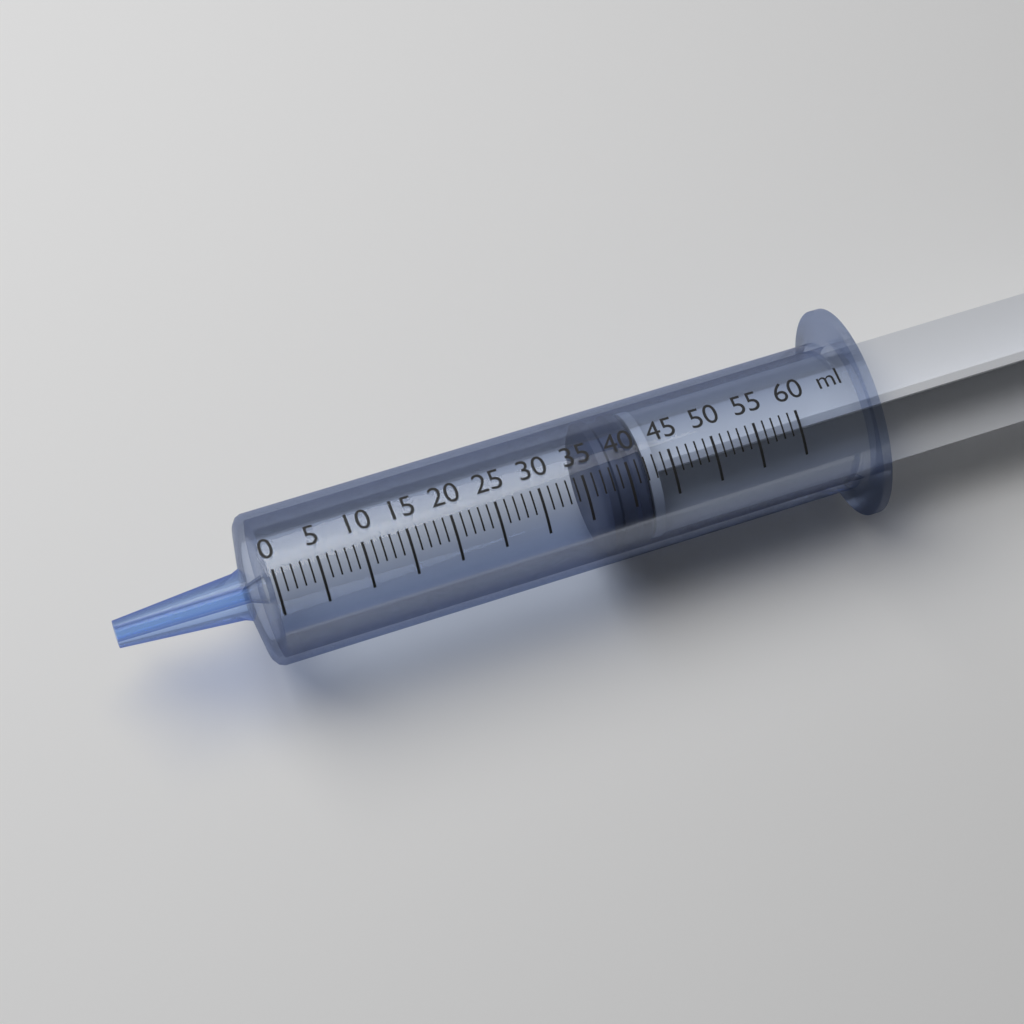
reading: 37 ml
